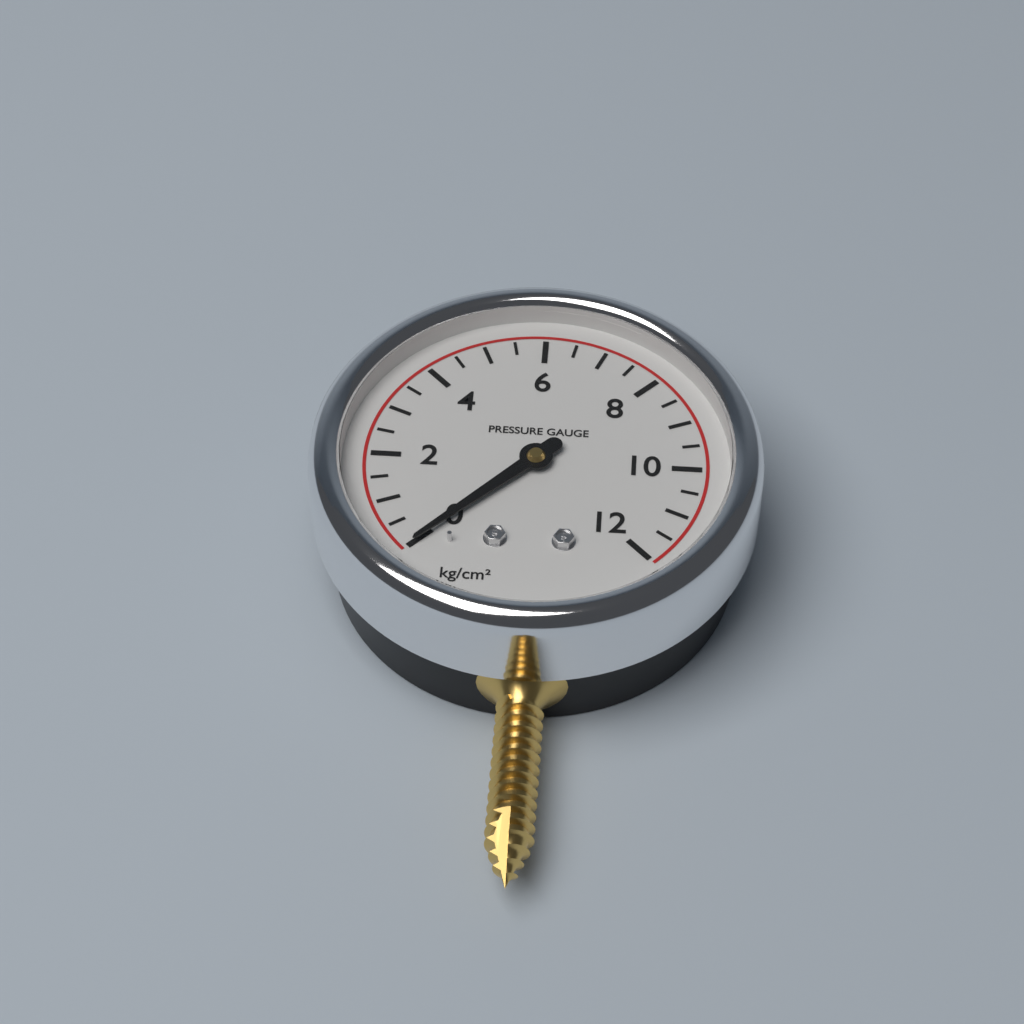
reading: 0.0 kg/cm²
